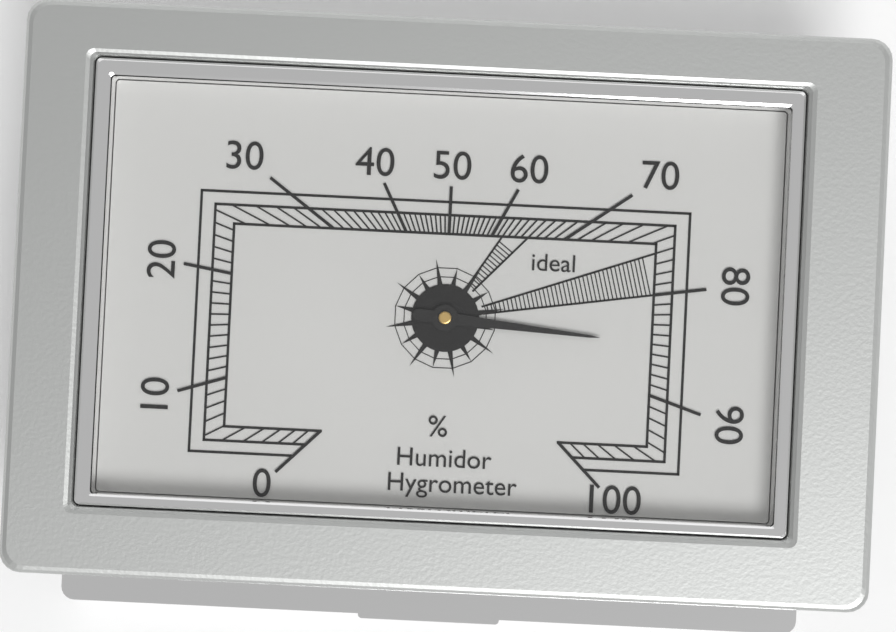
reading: 85 %
